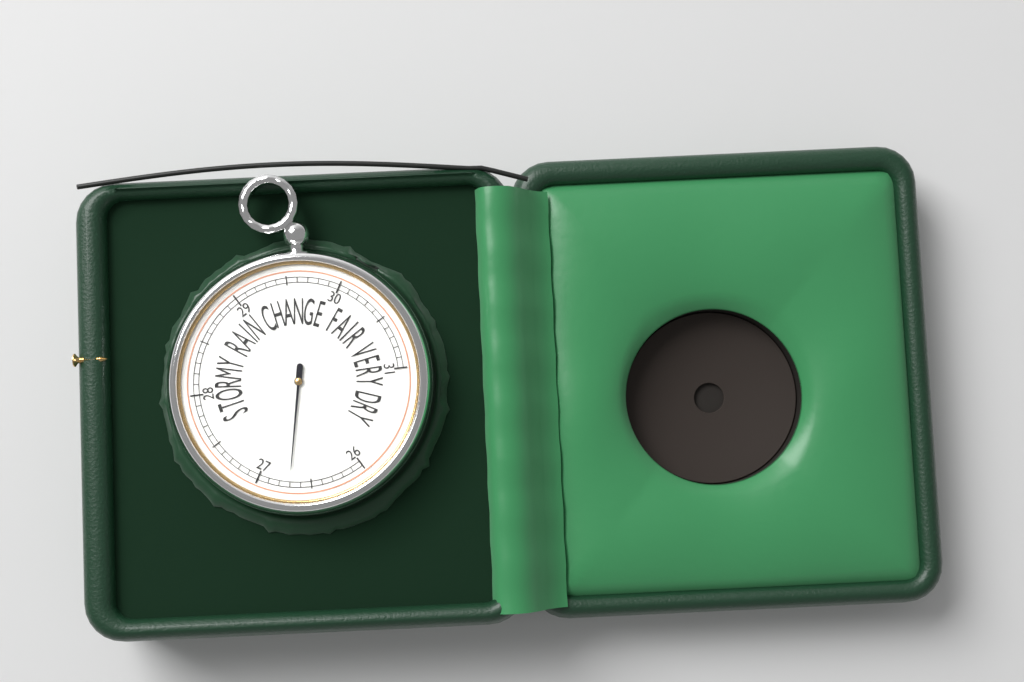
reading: 26.7 inHg
